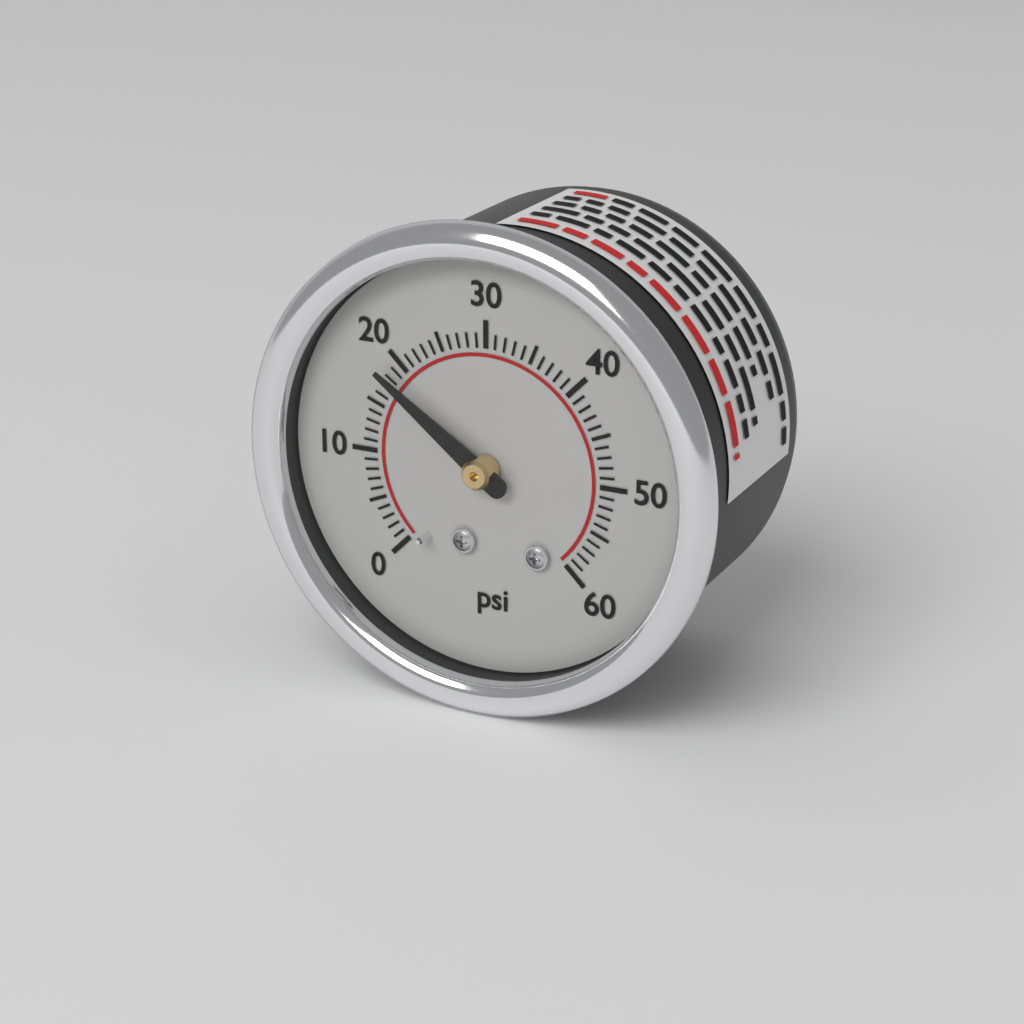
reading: 18 psi
